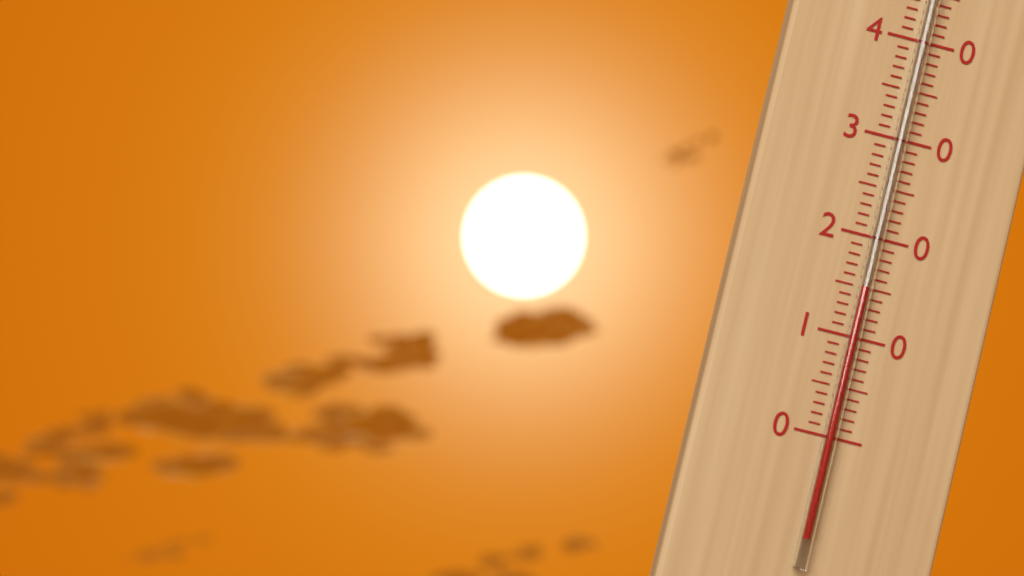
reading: 15 °C
